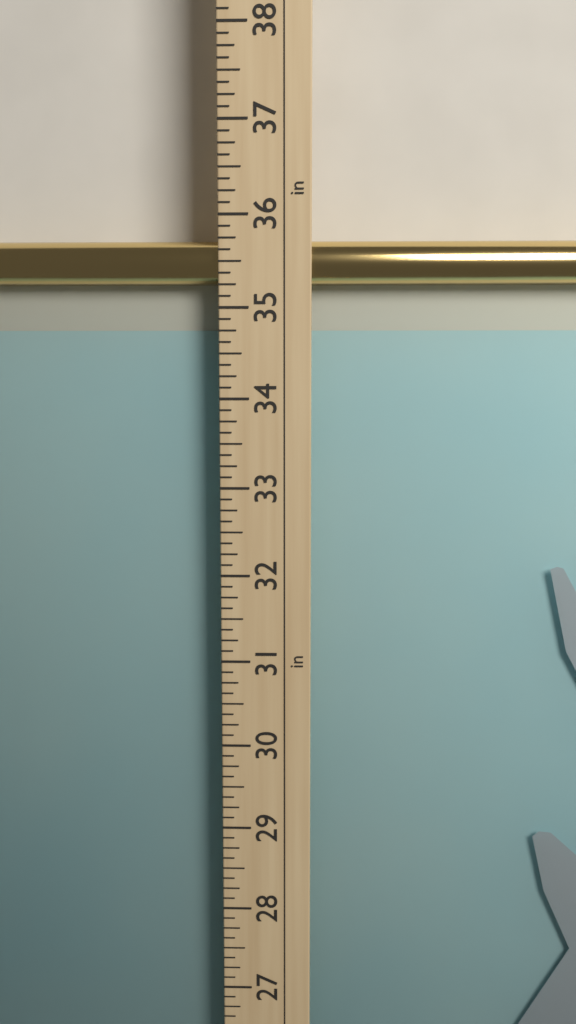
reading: 35.750 in
